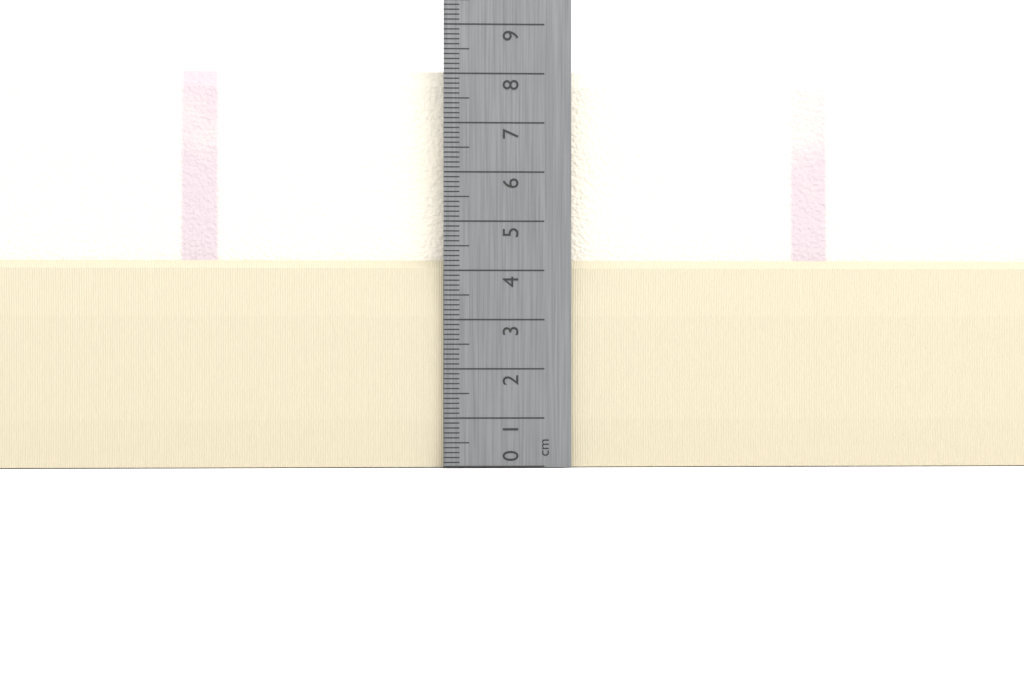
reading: 8.1 cm
